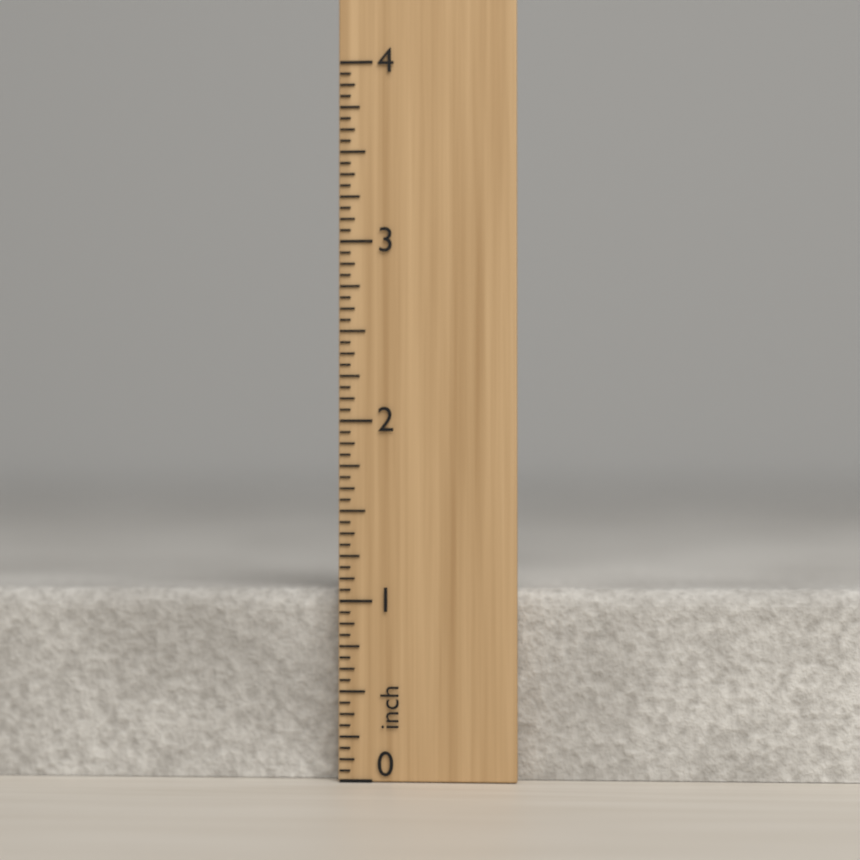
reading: 1.0625 inch
